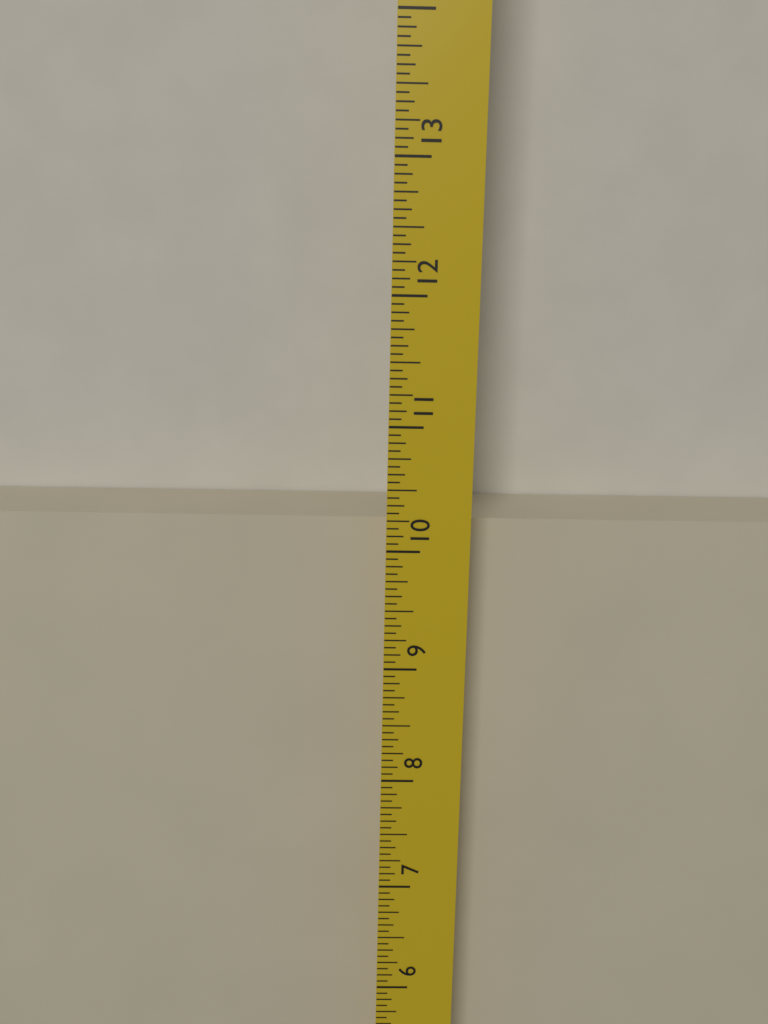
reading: 10.1250 in
